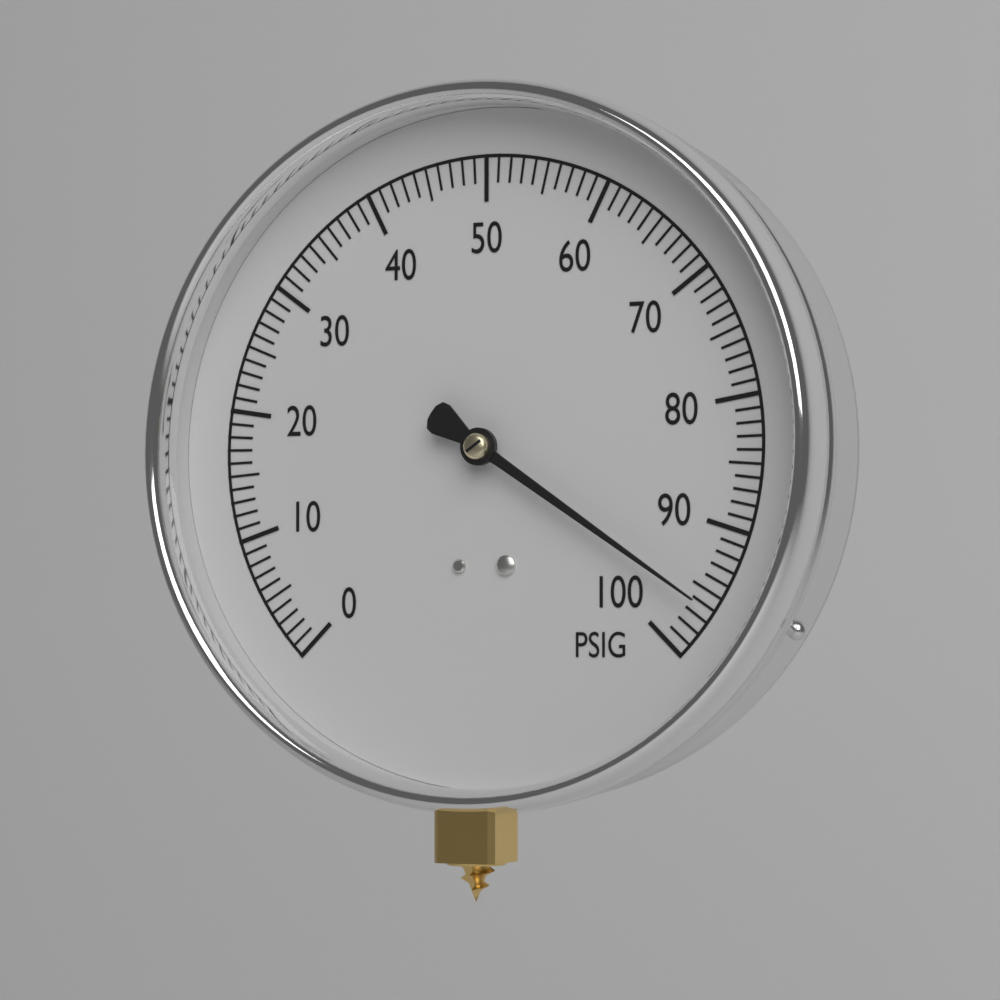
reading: 96 PSIG
